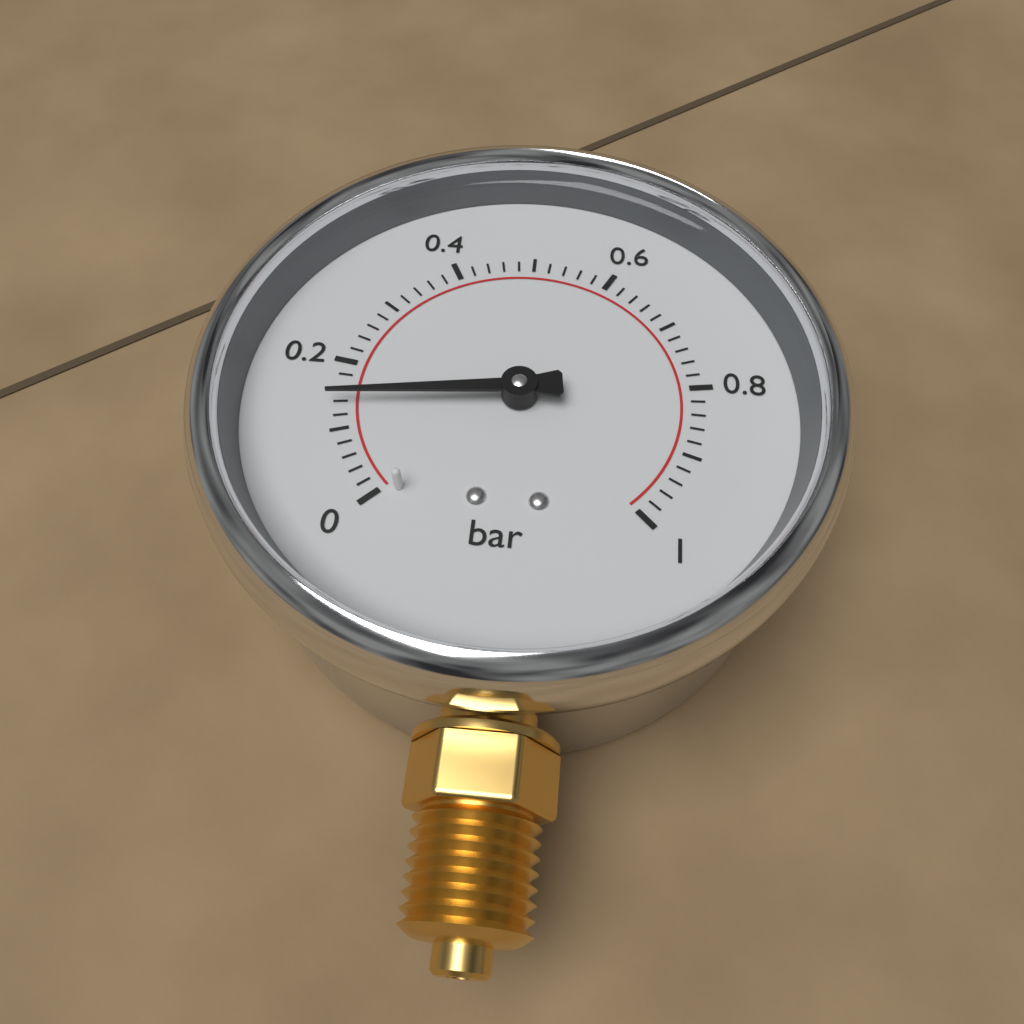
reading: 0.14 bar
